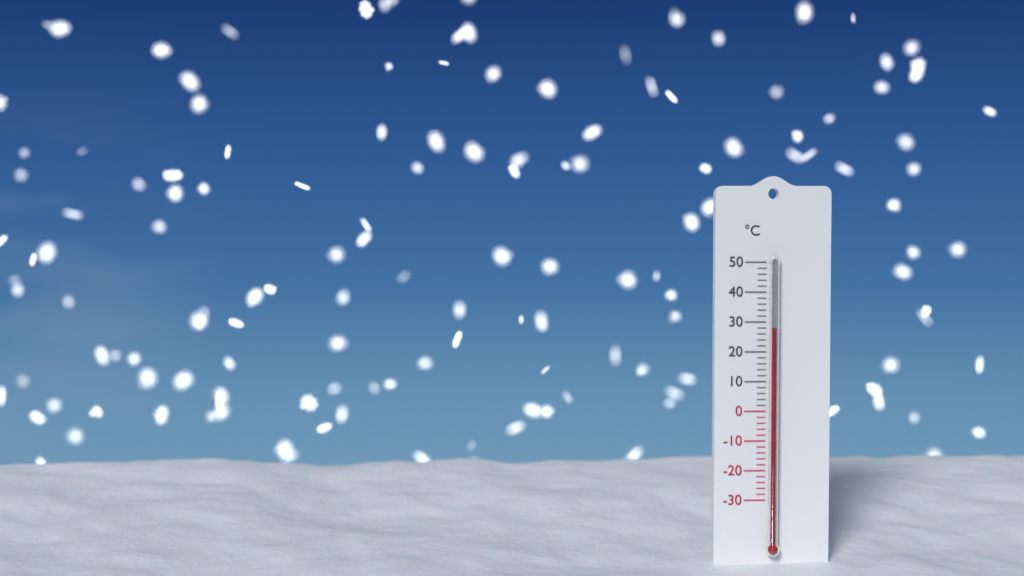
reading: 28 °C
